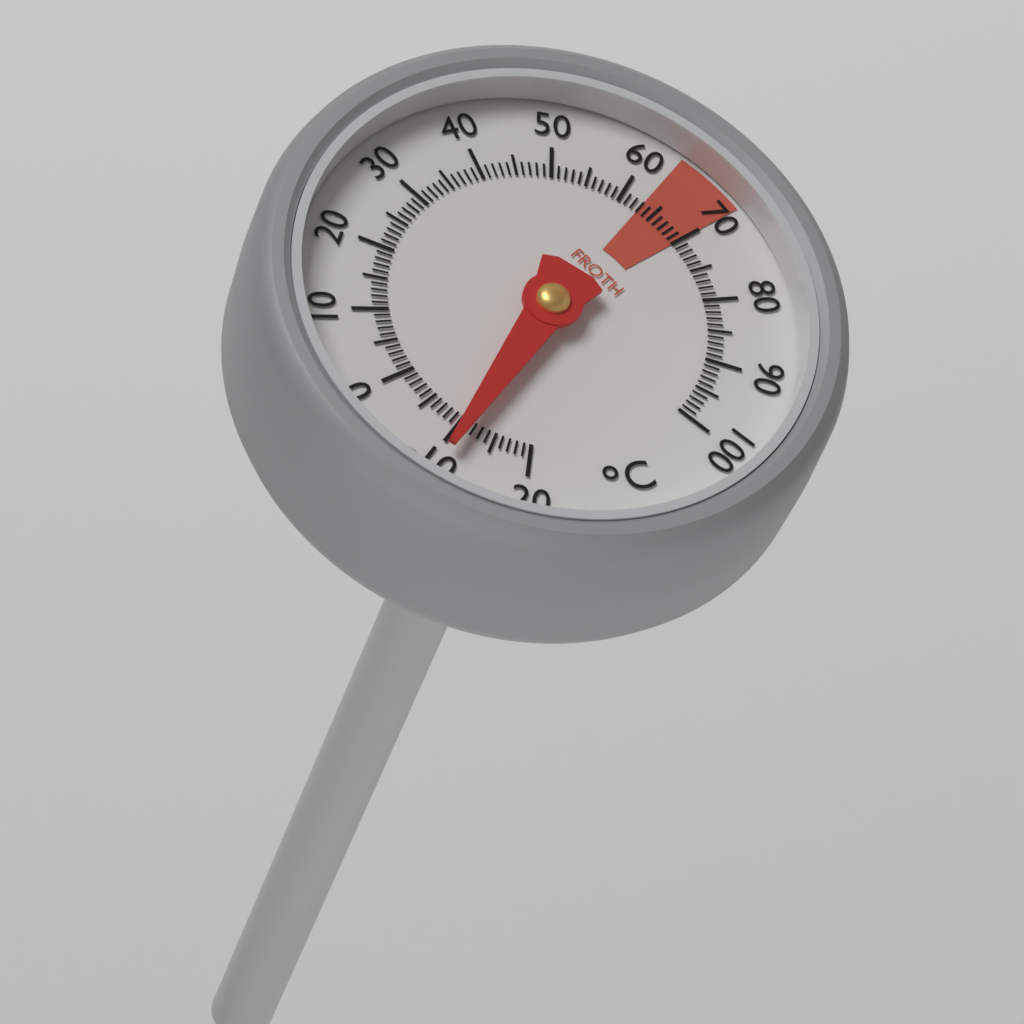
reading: -11 °C
